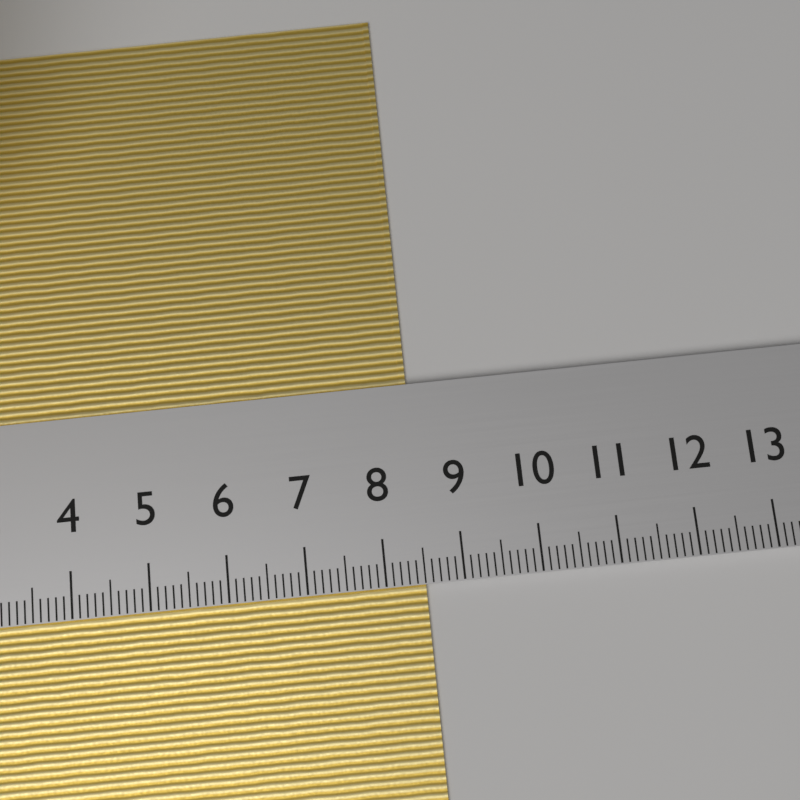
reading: 8.5 cm
